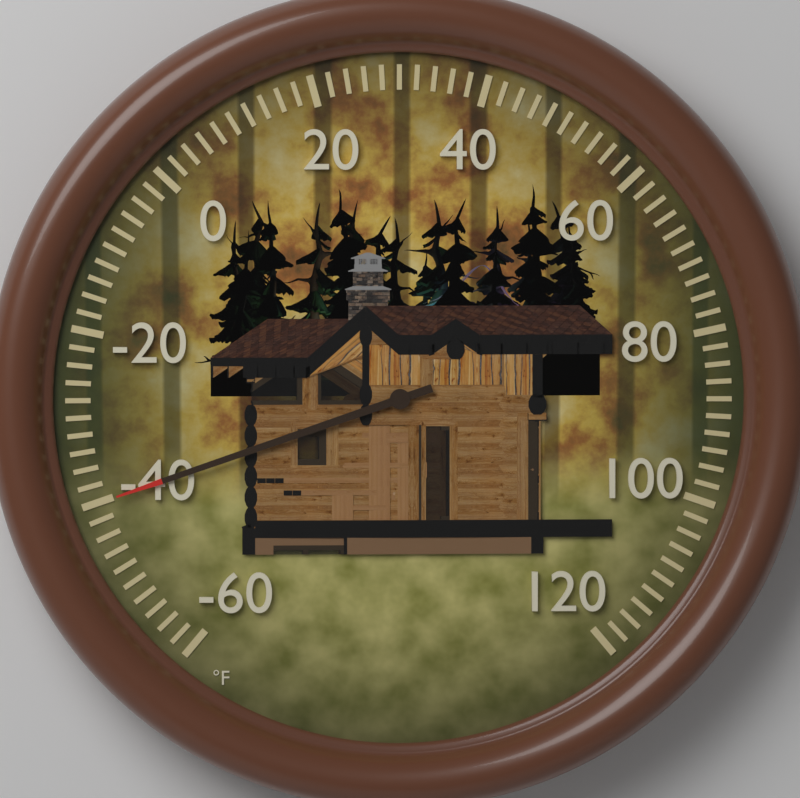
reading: -40 °F
